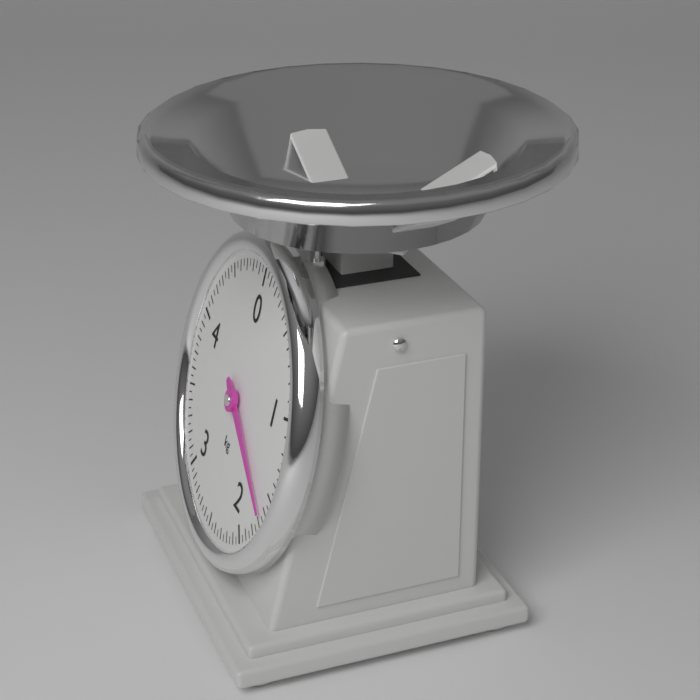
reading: 1.65 kg
